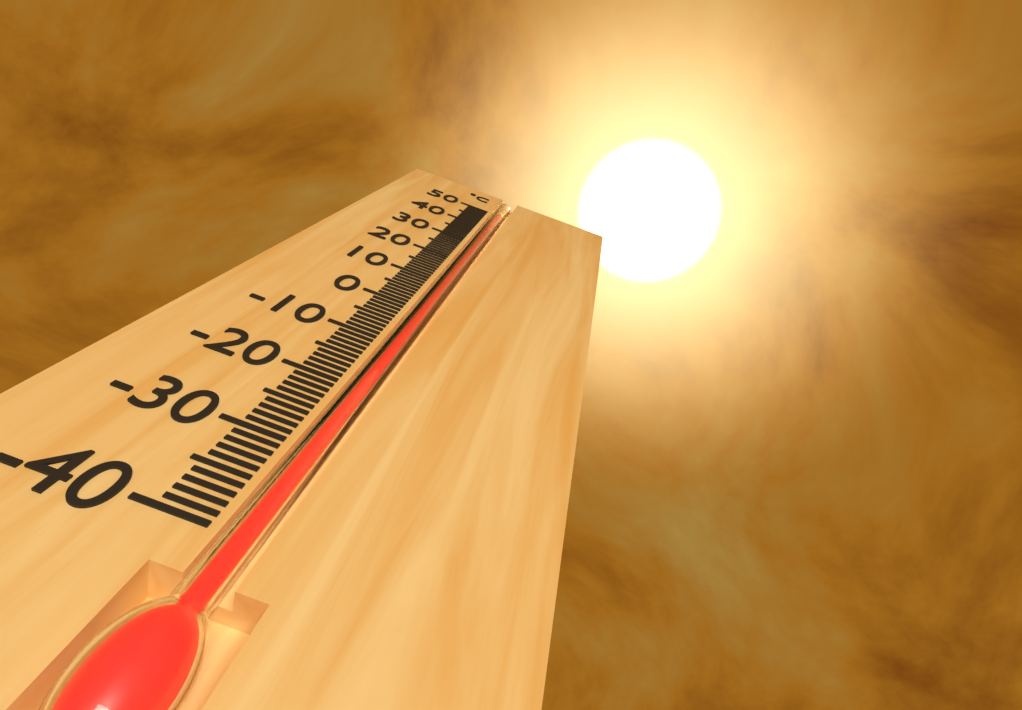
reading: 49 °C
